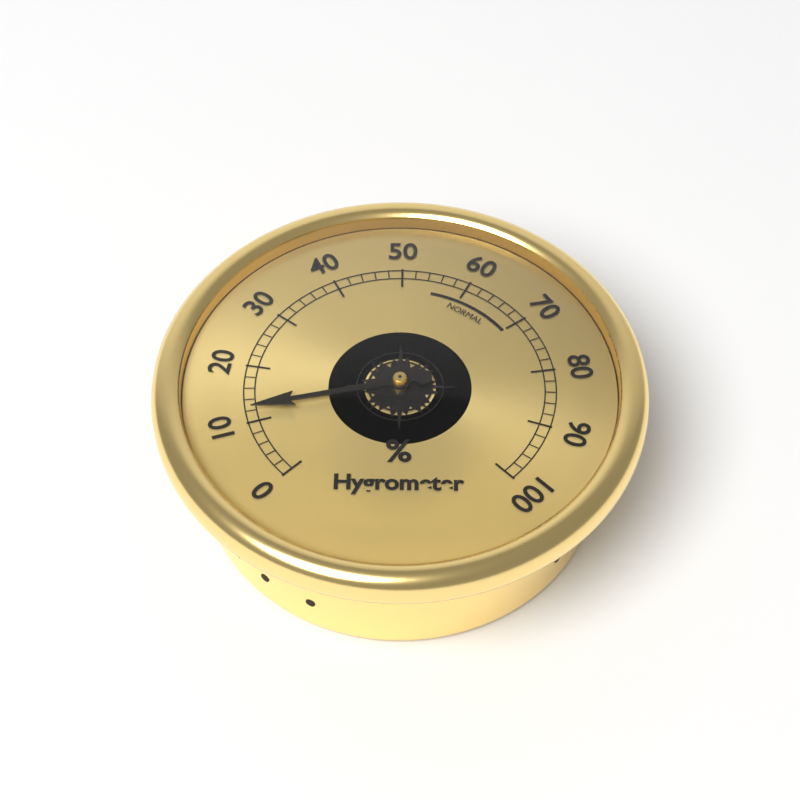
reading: 12 %
